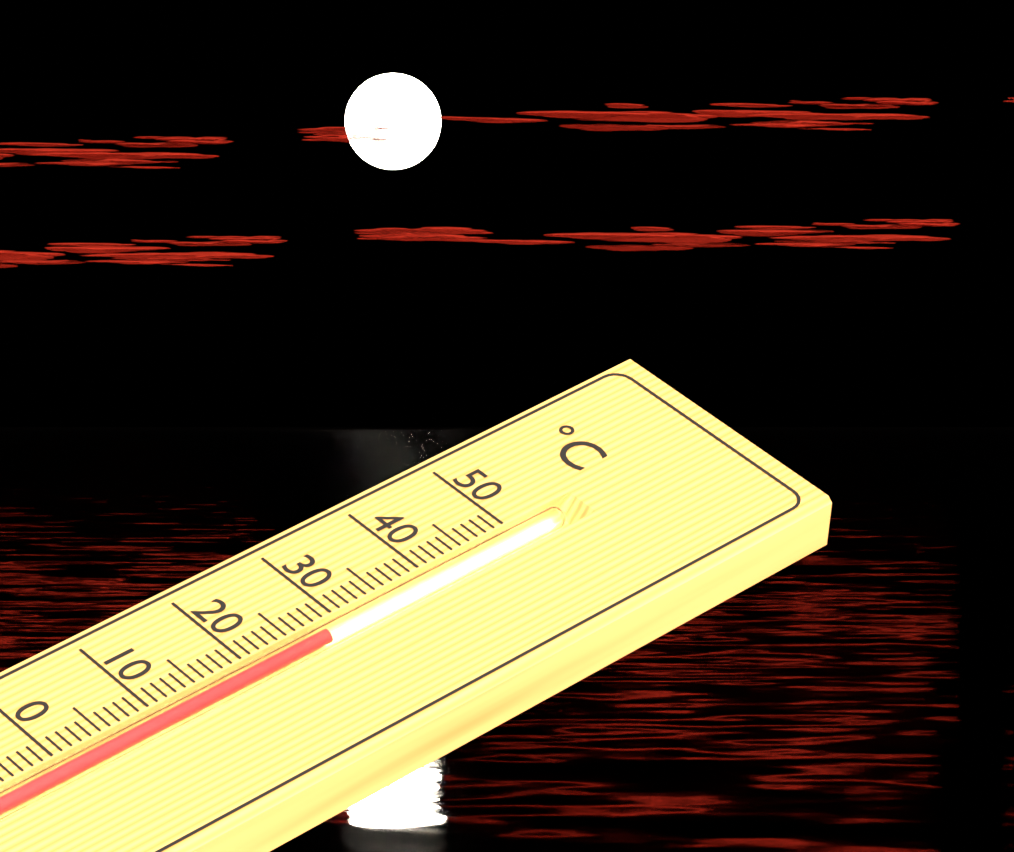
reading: 28 °C
